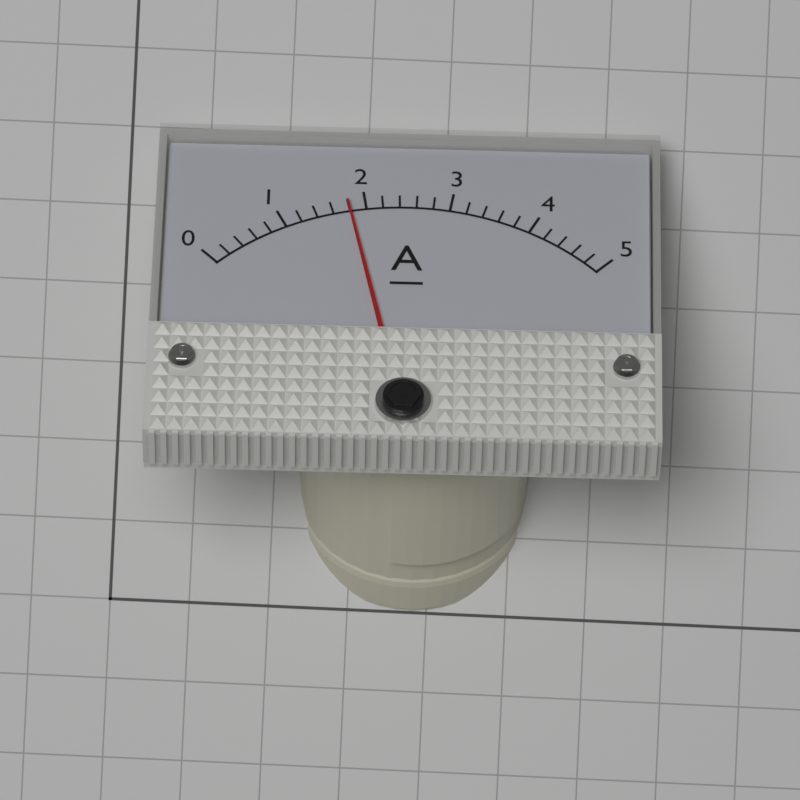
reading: 1.8 A
